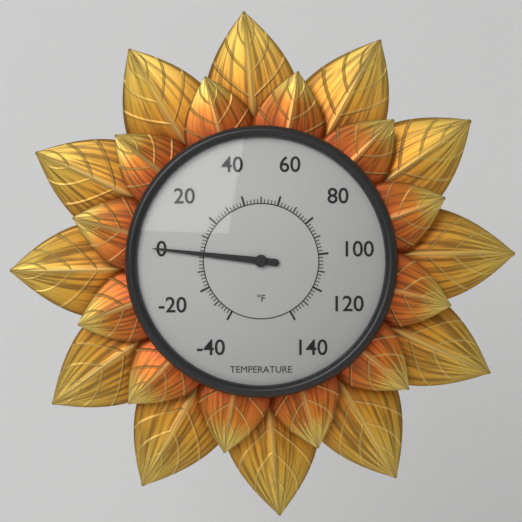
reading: 0 °F
